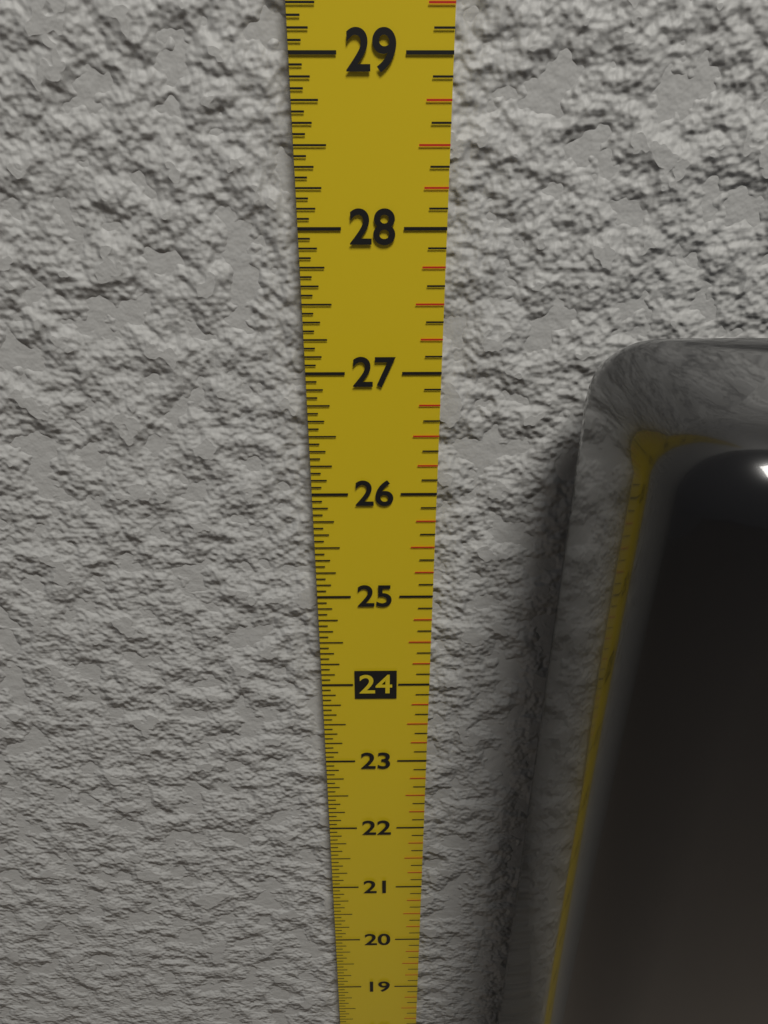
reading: 27.3750 in
